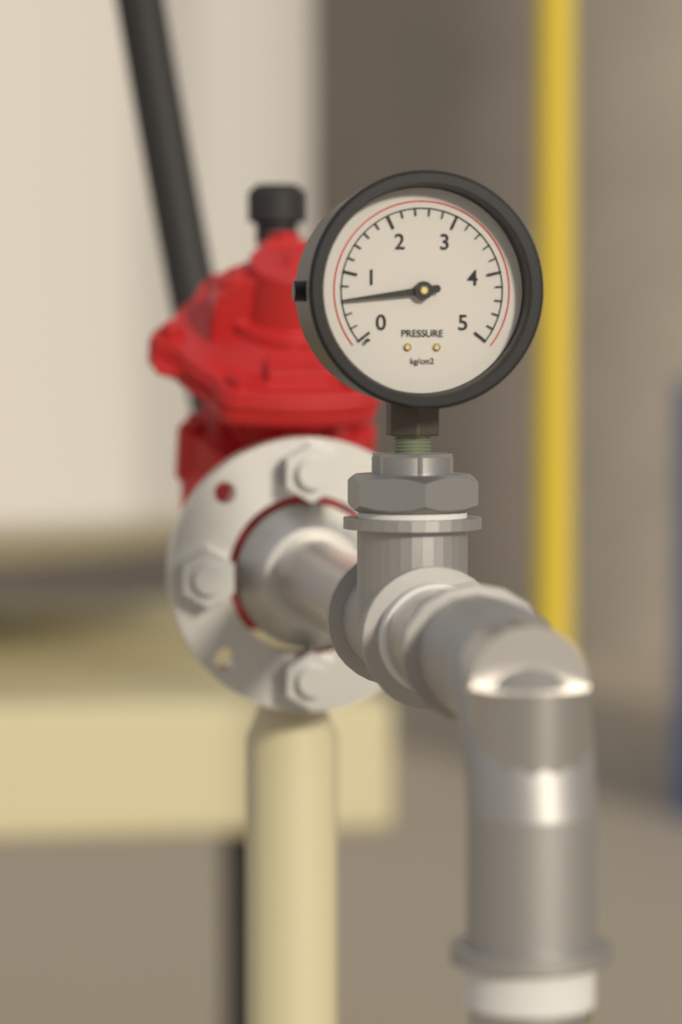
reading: 0.6 kg/cm2
